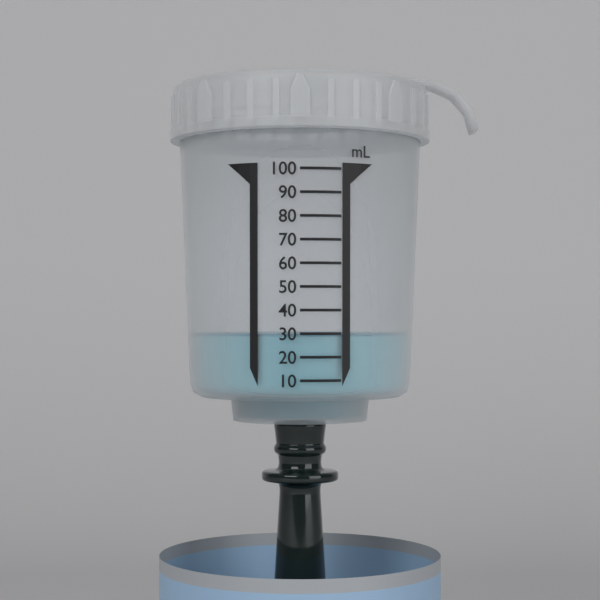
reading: 30 mL
